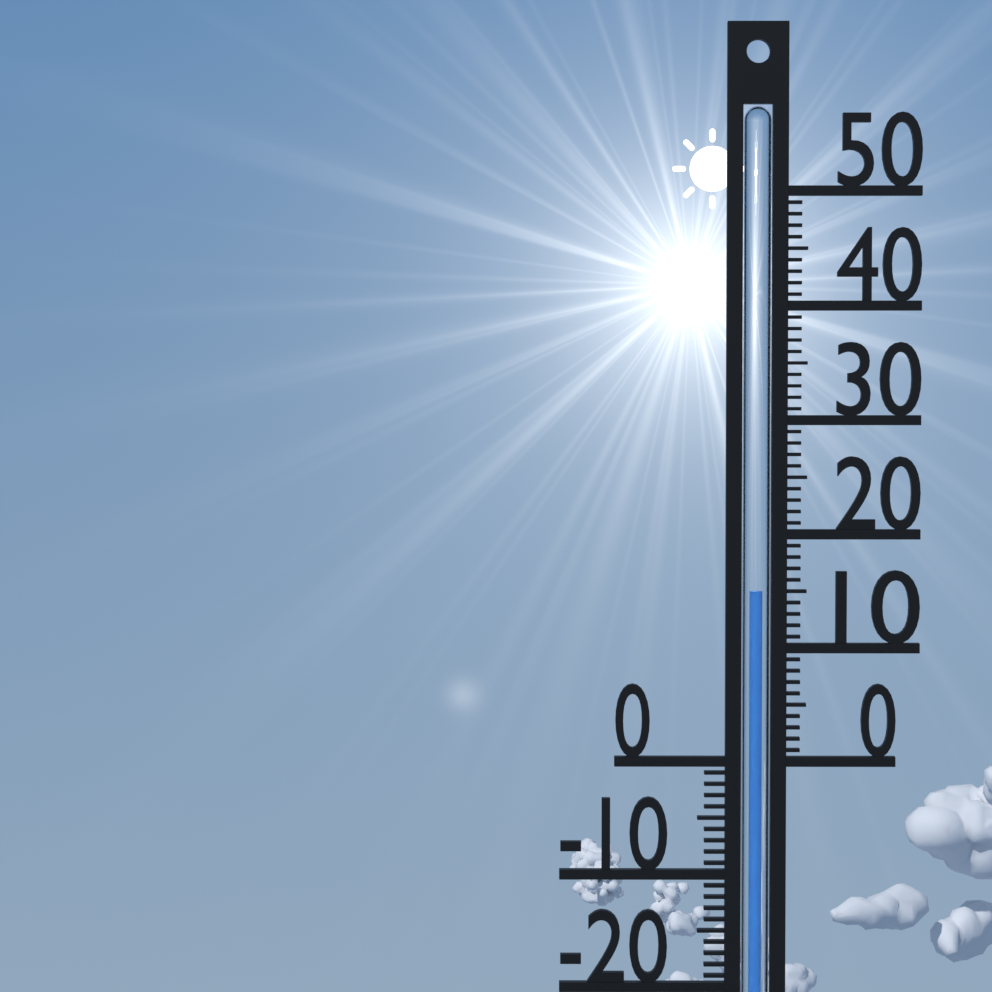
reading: 15 °C
